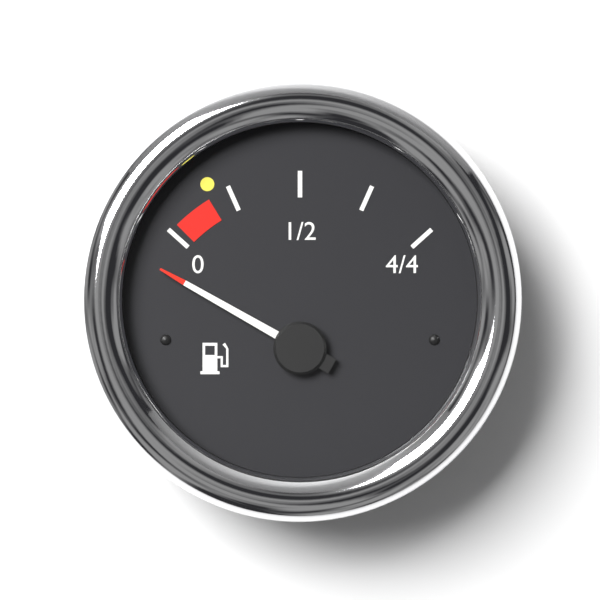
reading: -0.13 (no unit)
